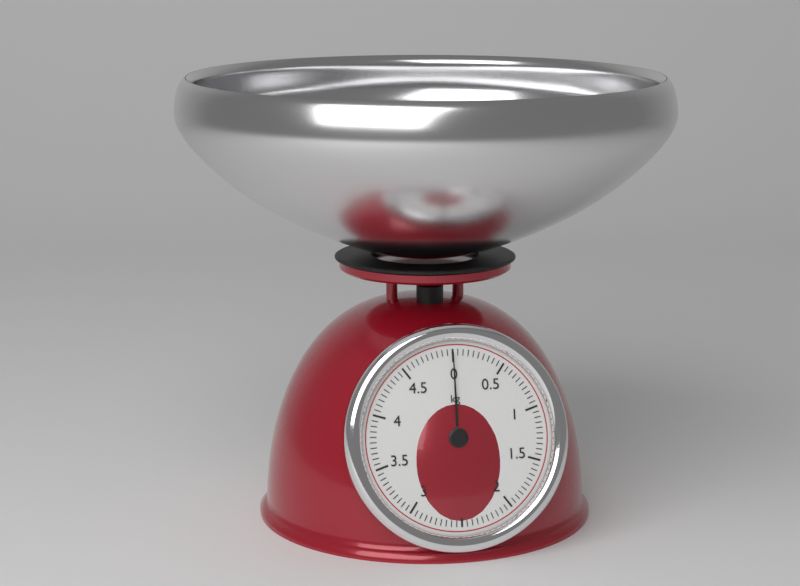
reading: 0.00 kg
